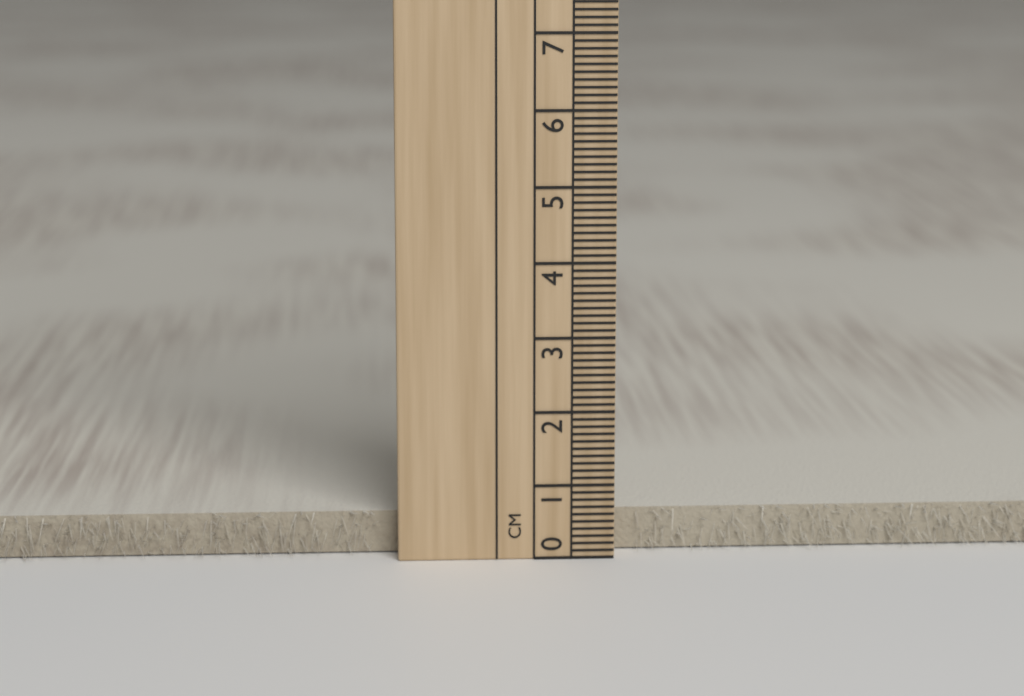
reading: 0.6 cm
